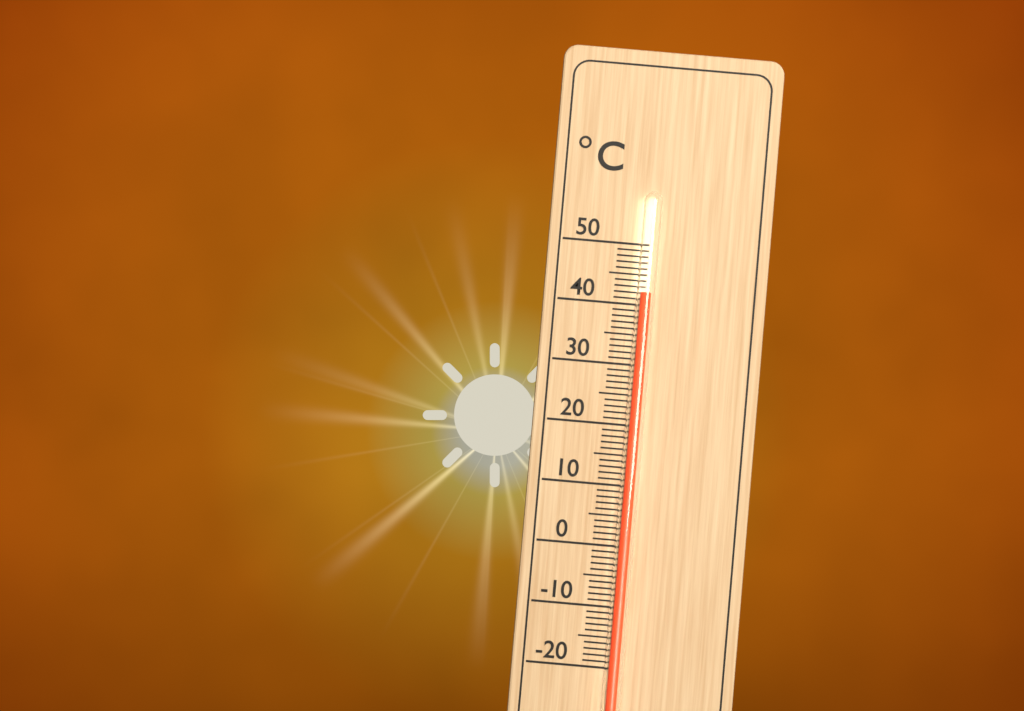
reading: 42 °C
